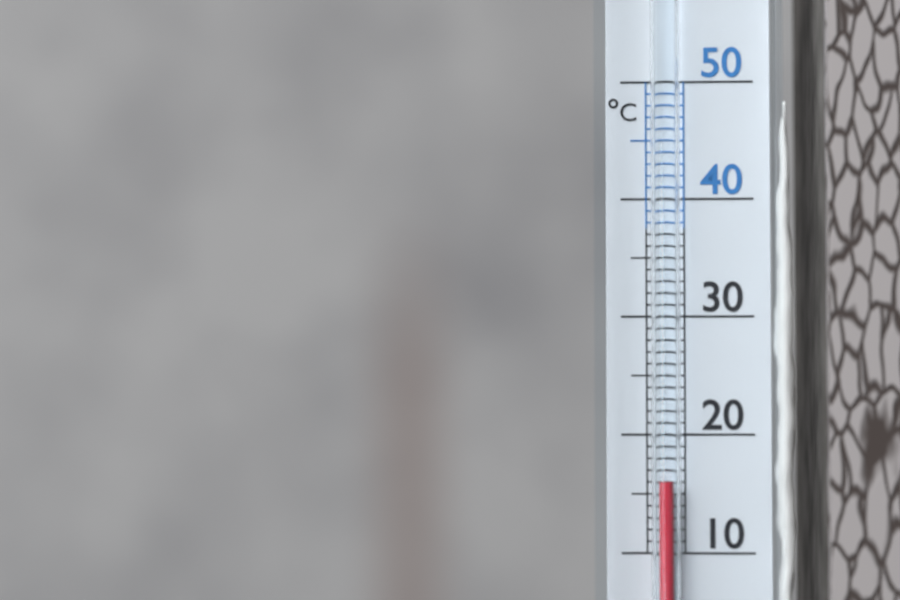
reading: 16 °C
